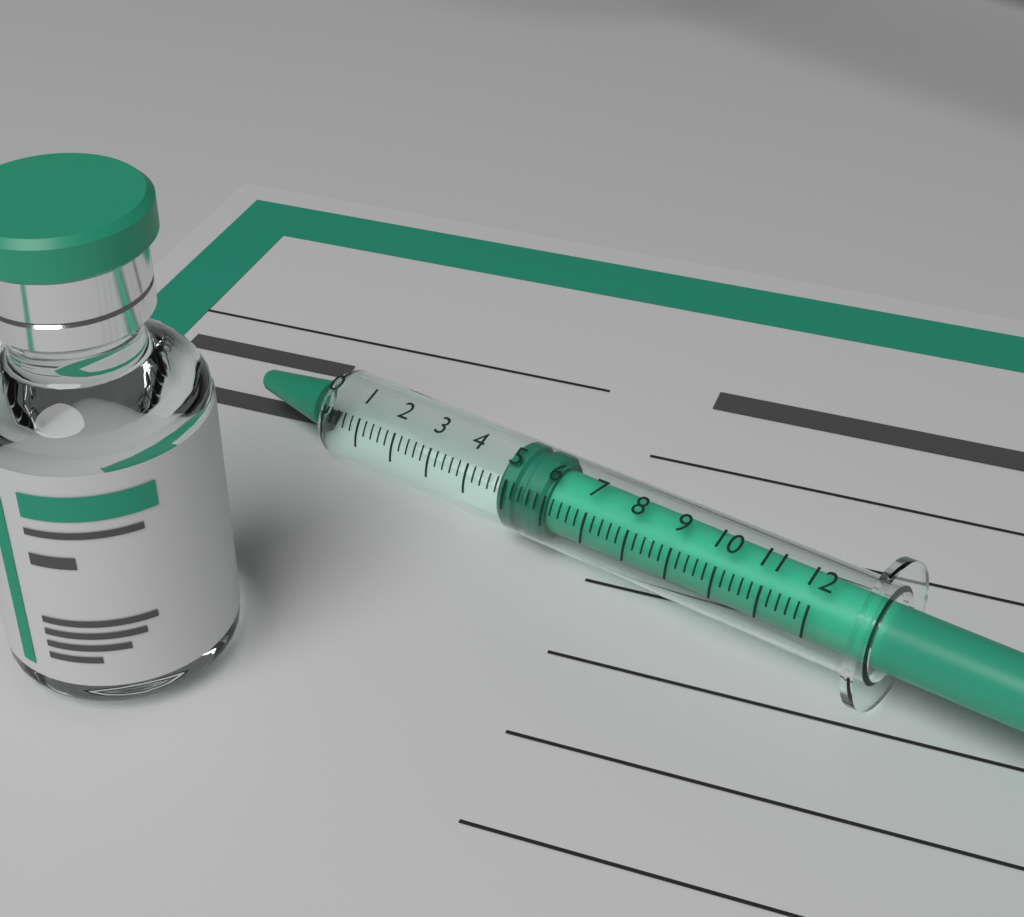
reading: 4.8 (no unit)
